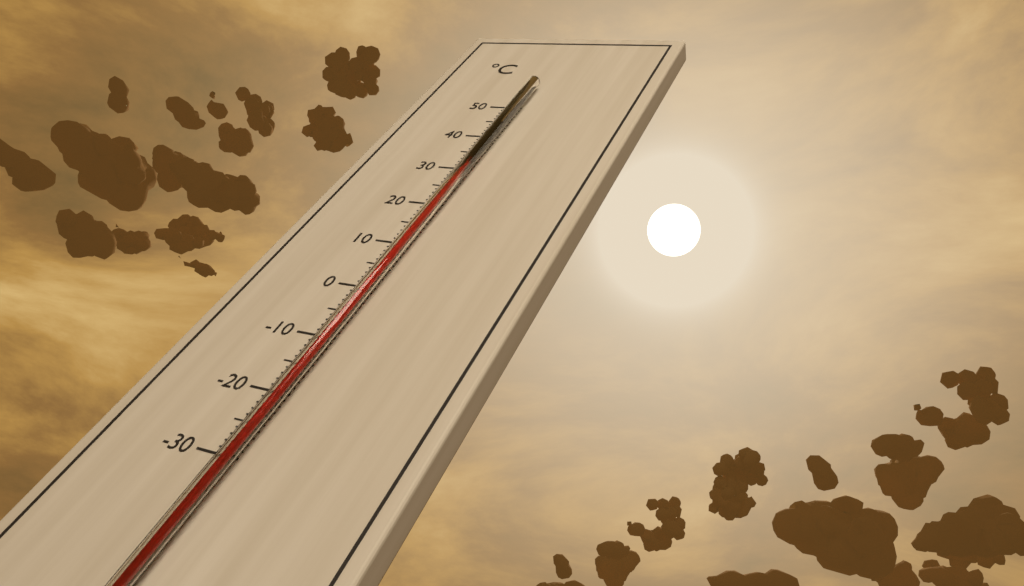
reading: 34 °C
